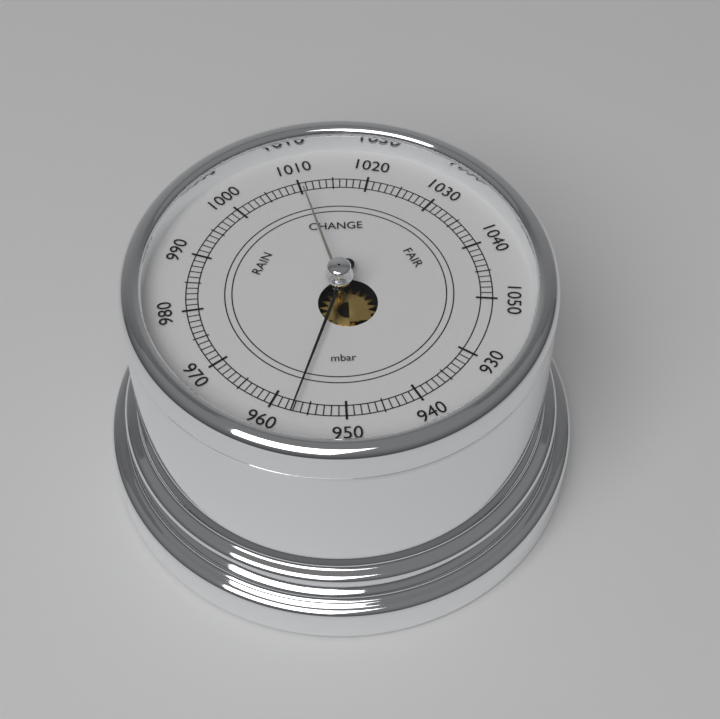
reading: 957 mbar
